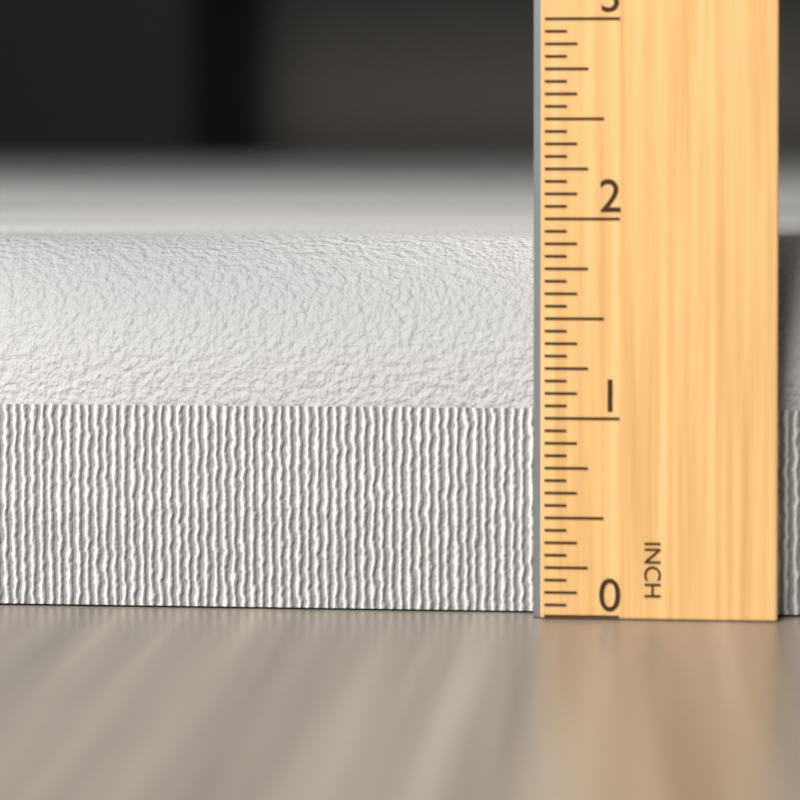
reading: 1.8750 in
